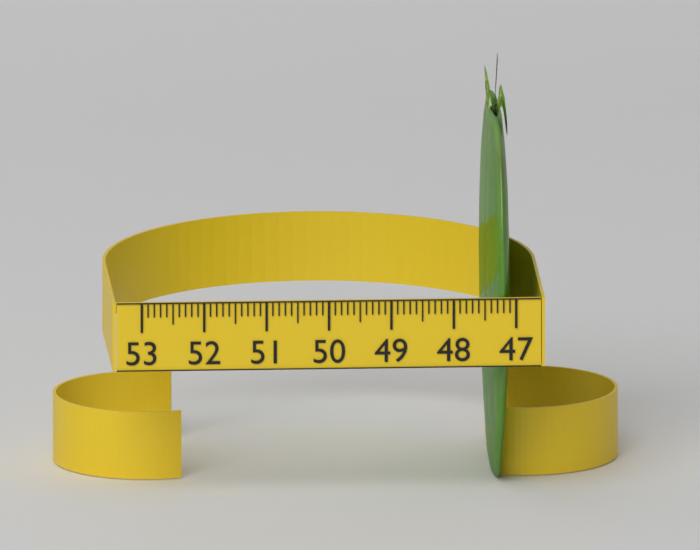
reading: 47.4 (no unit)
